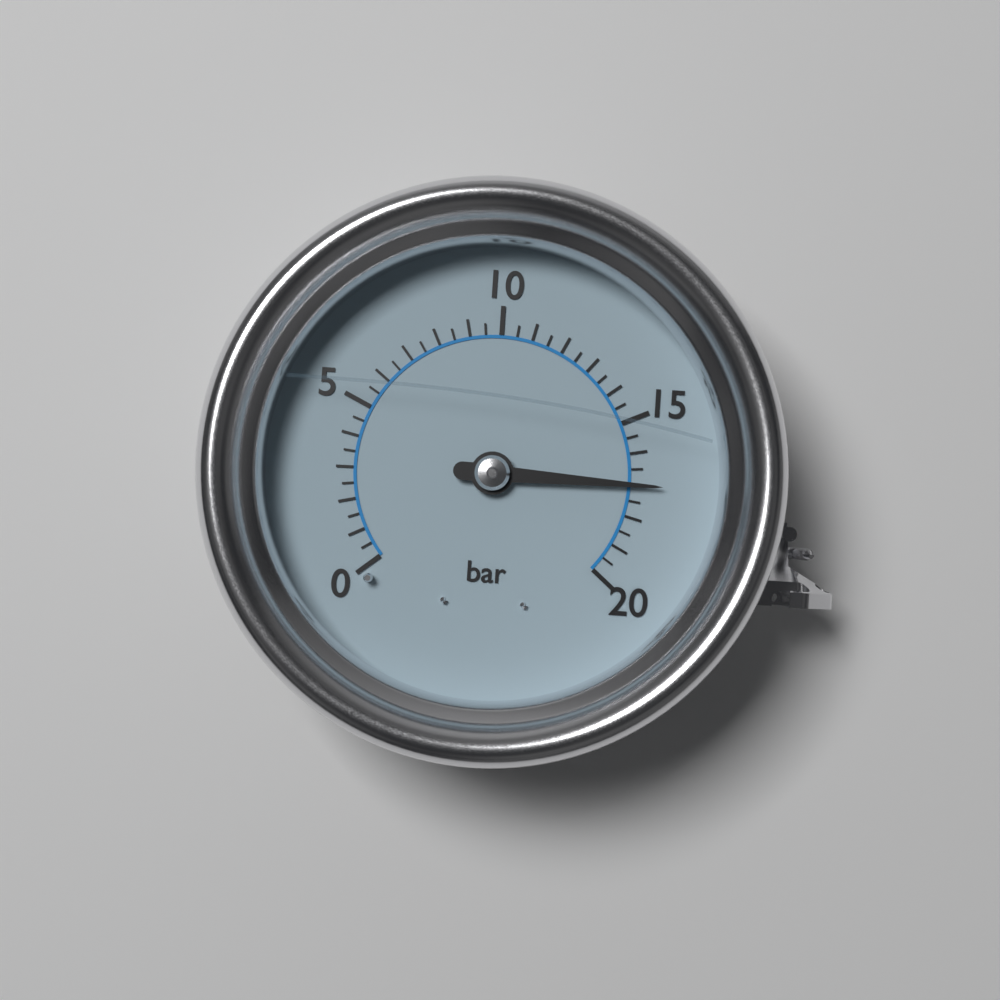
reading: 17.0 bar
